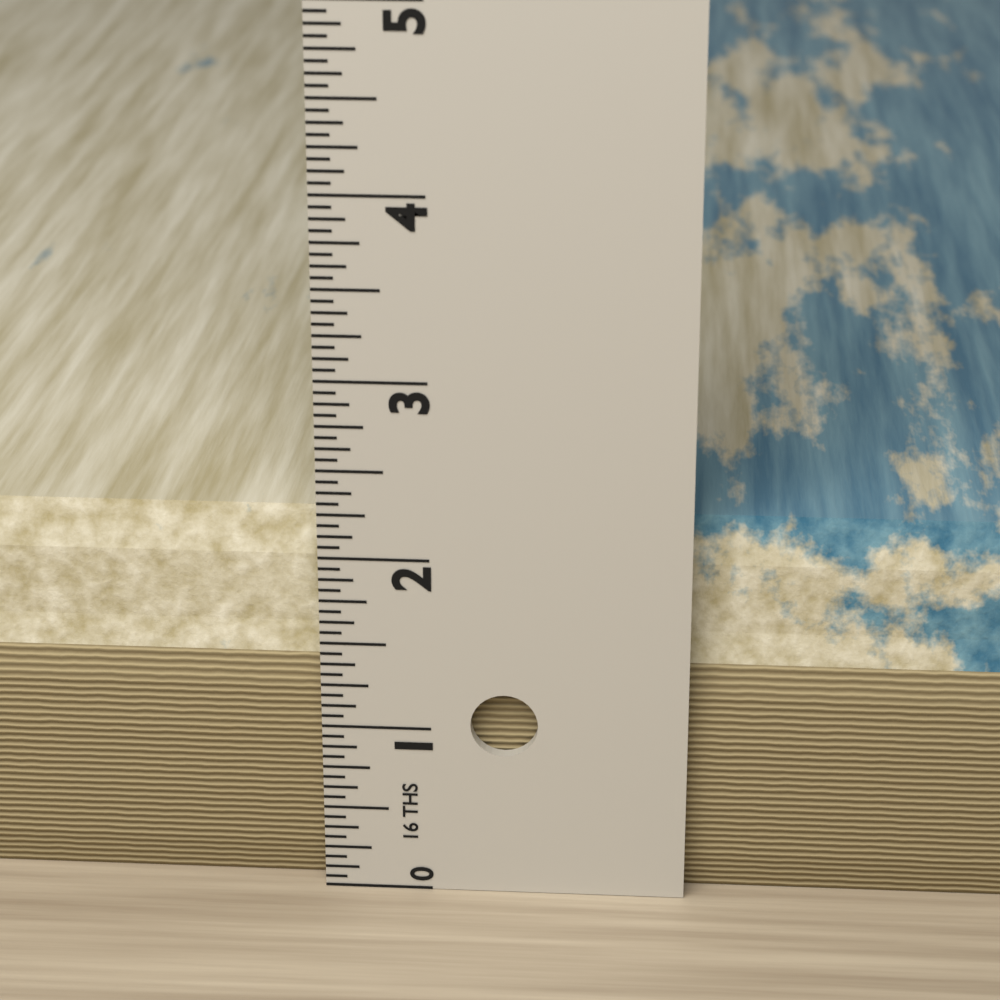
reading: 2.1875 in
